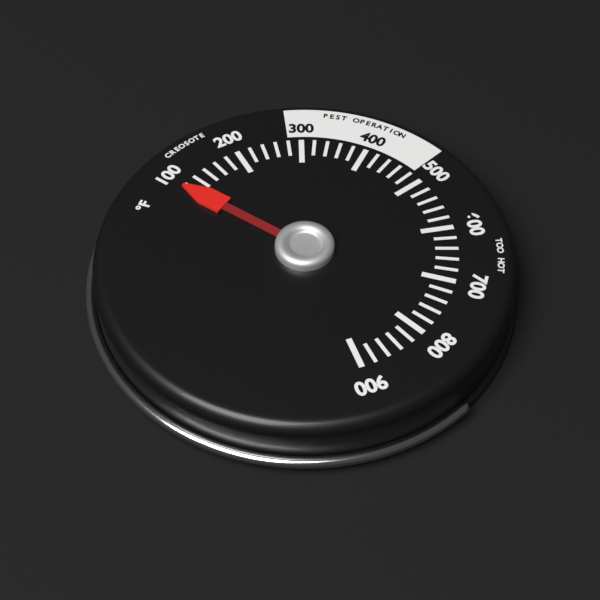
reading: 95 °F
